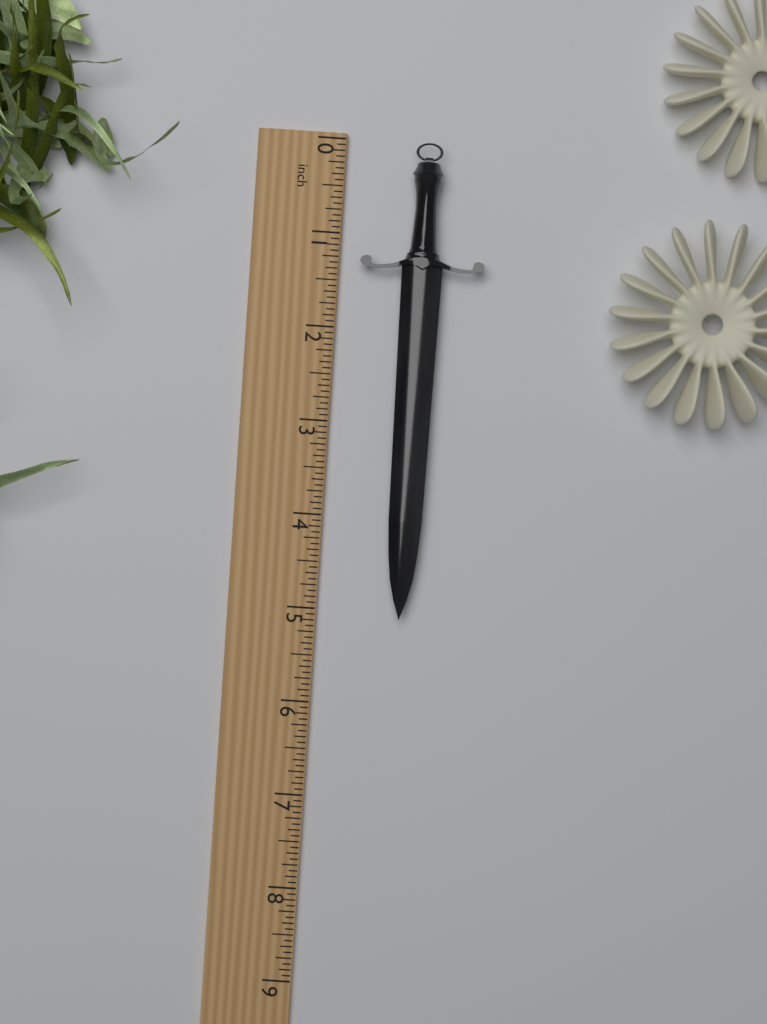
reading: 5.0625 inch
